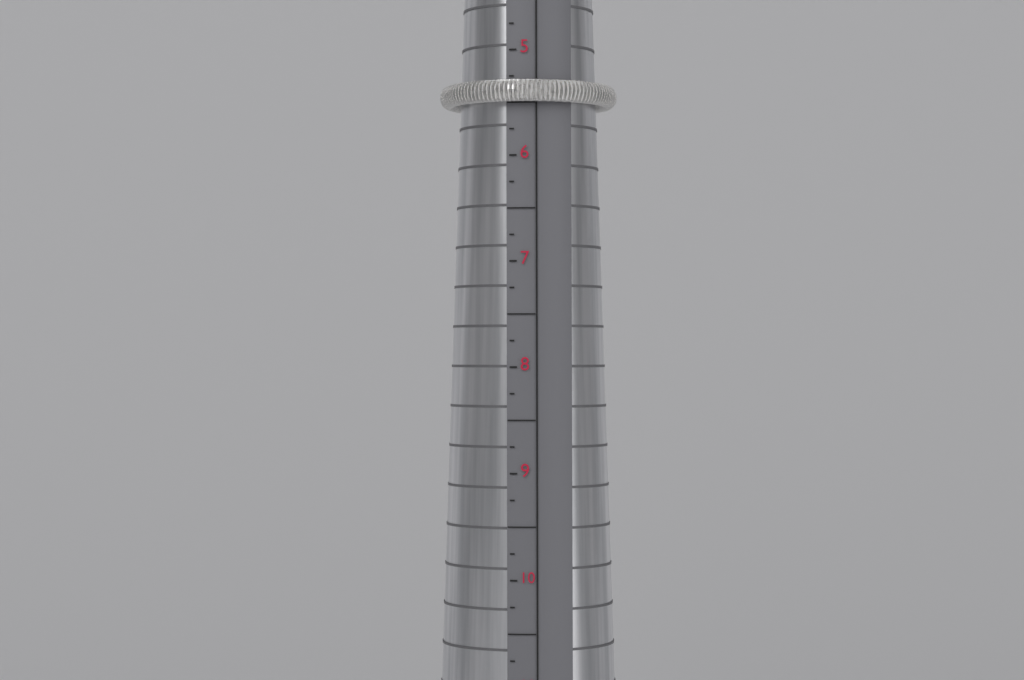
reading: 5.50 (no unit)
